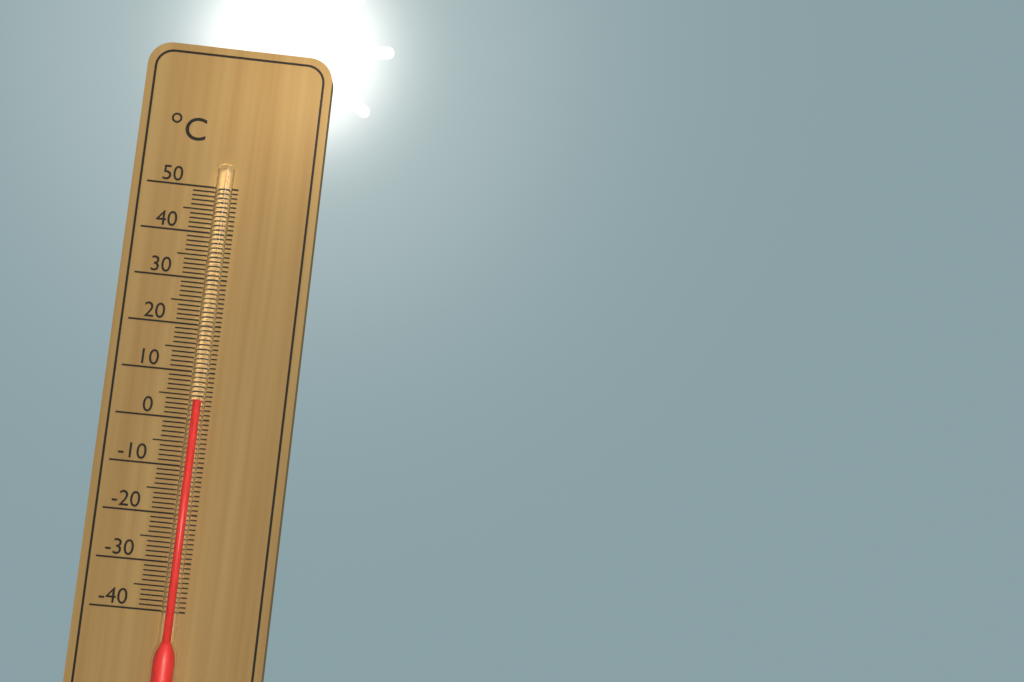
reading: 4 °C
